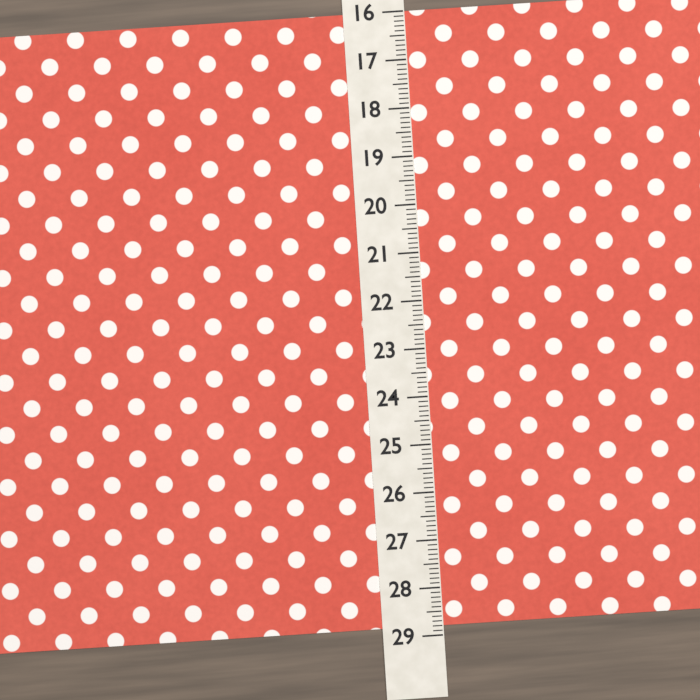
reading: 28.8 (no unit)
